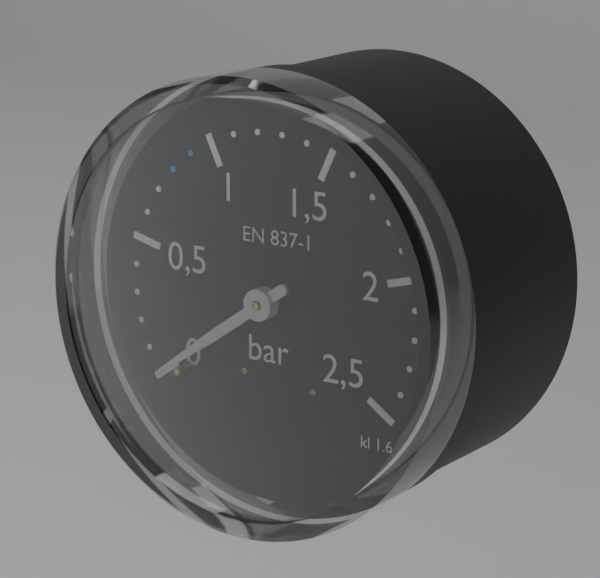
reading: 0.0 bar
